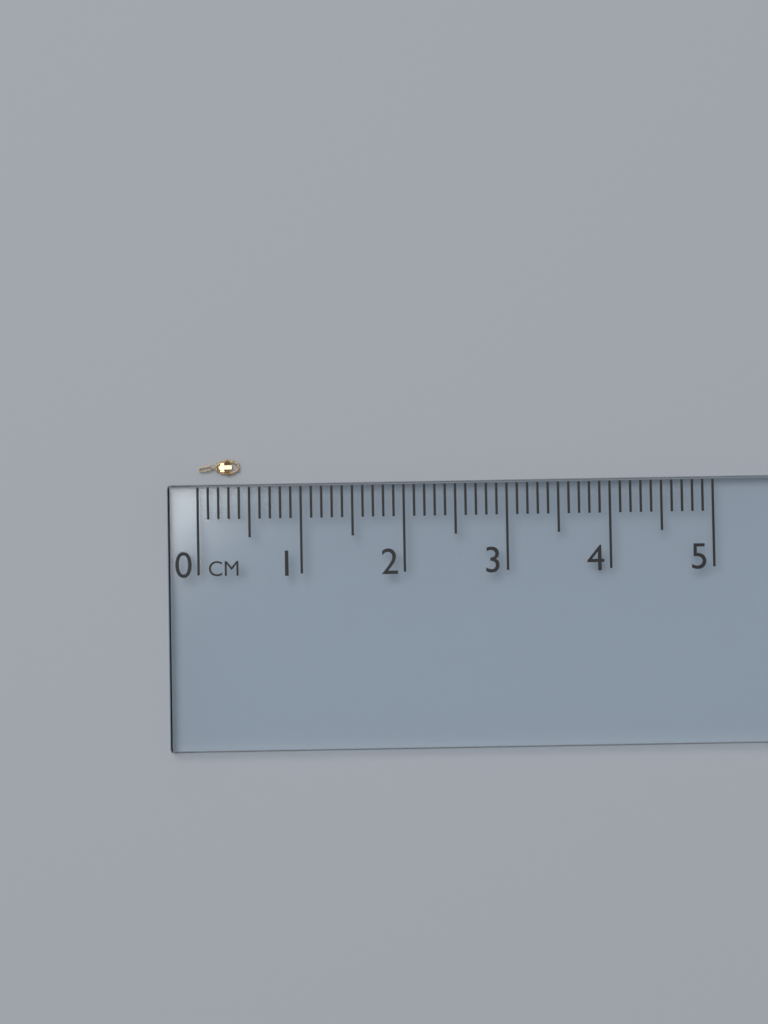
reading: 0.4 cm
